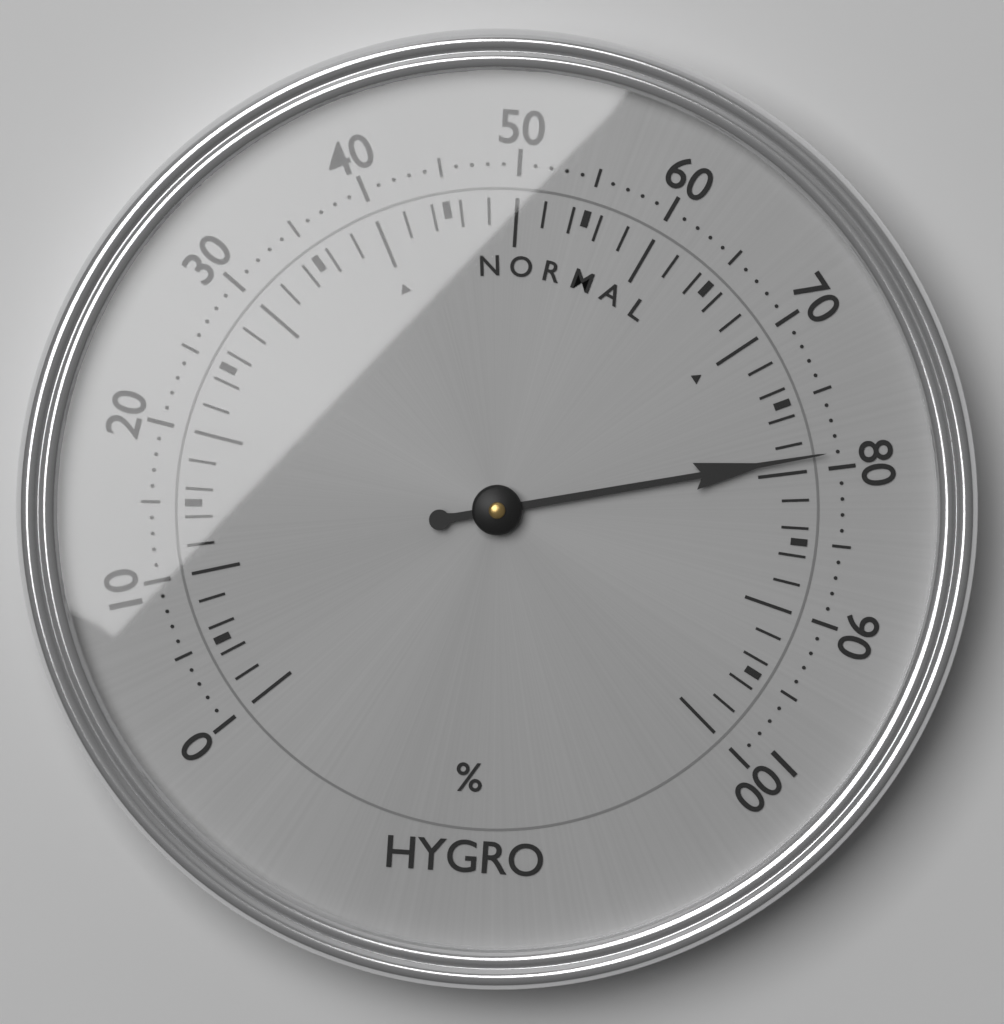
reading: 79 %
